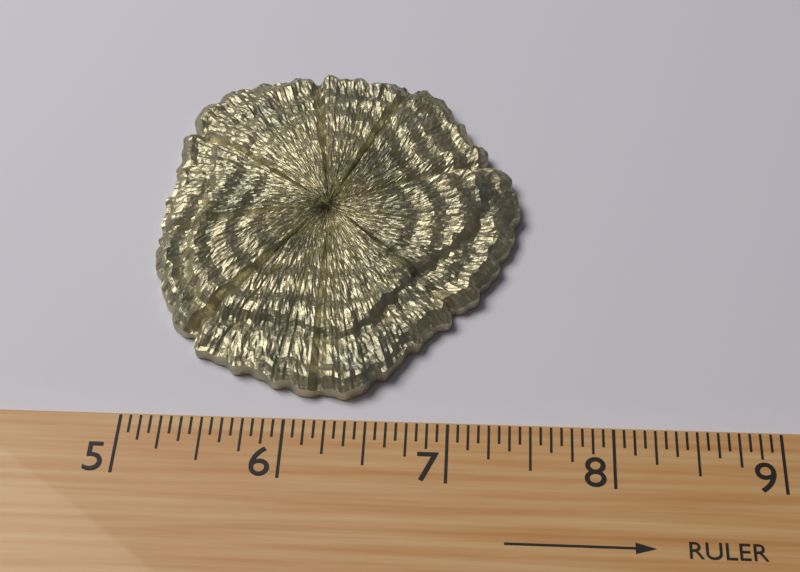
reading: 7.4375 (no unit)
